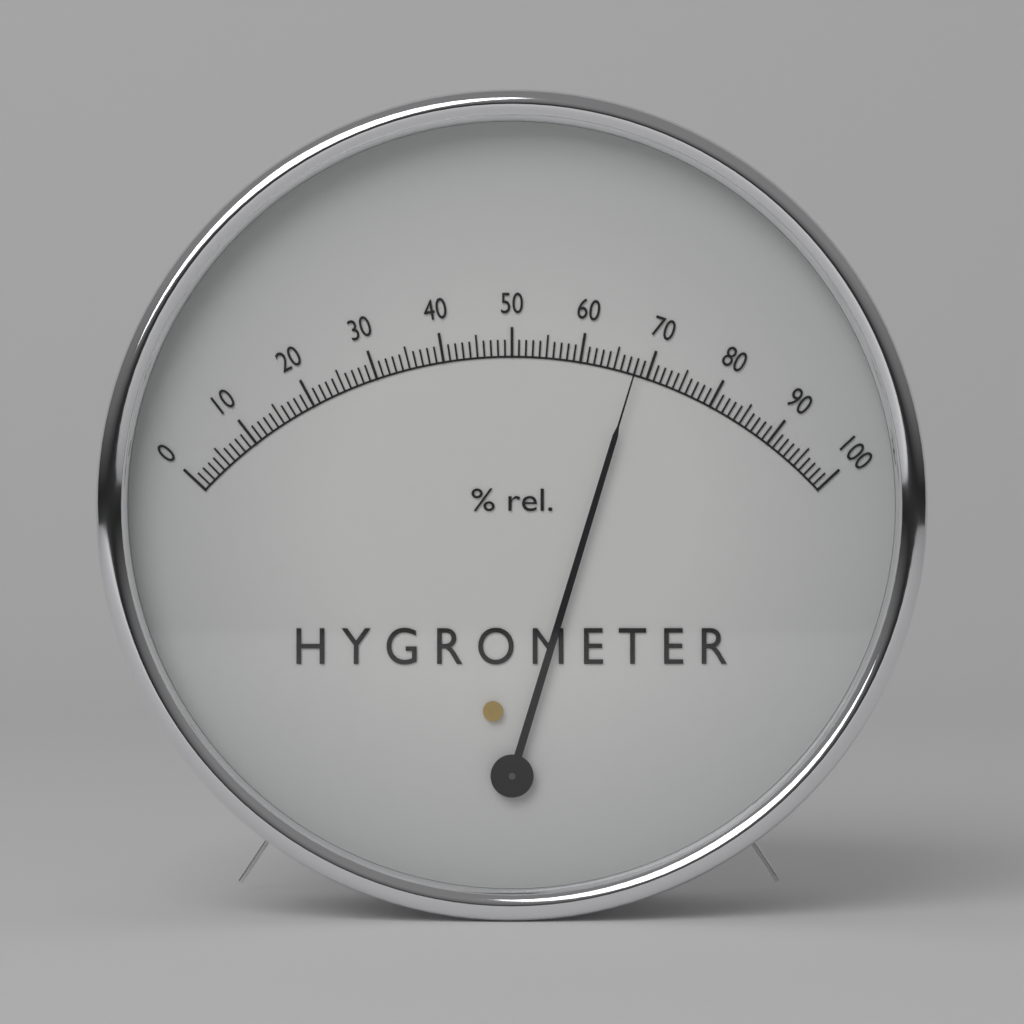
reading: 68 %
